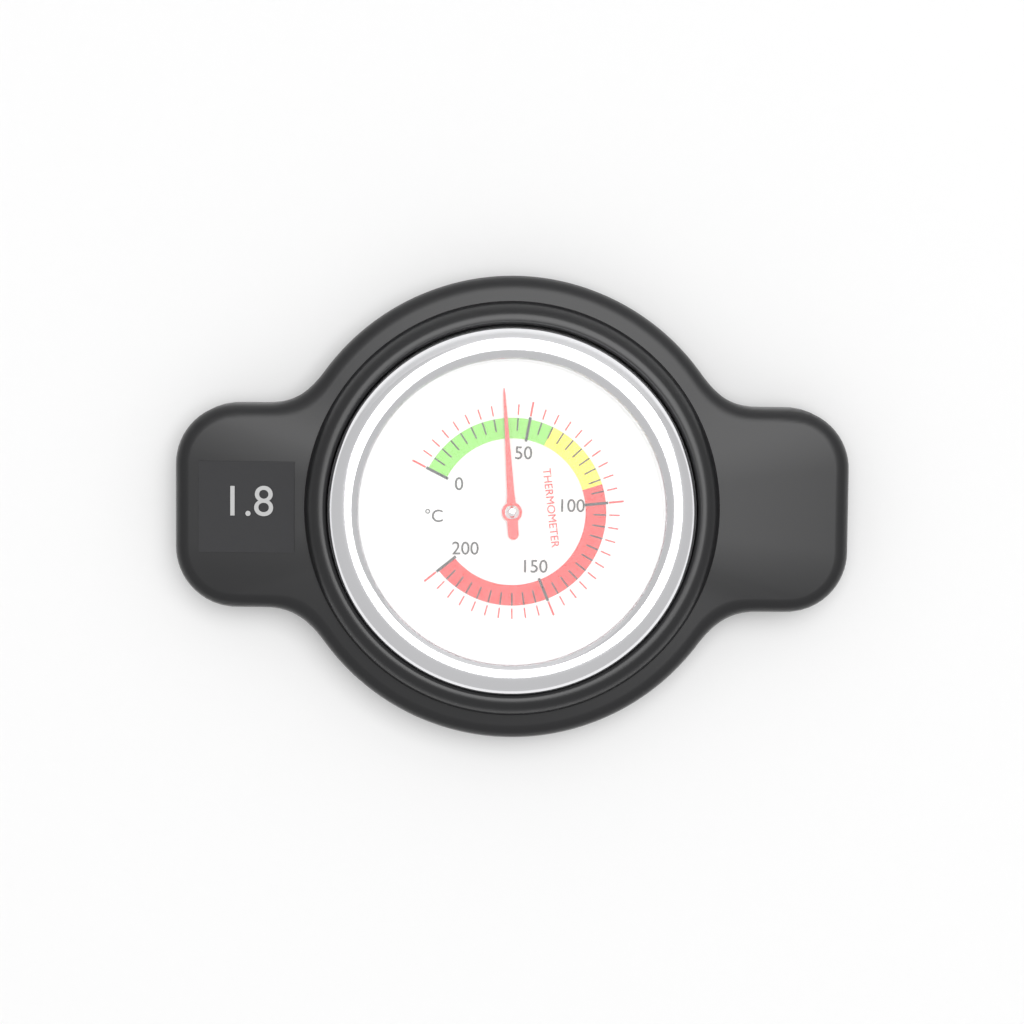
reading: 40 °C
